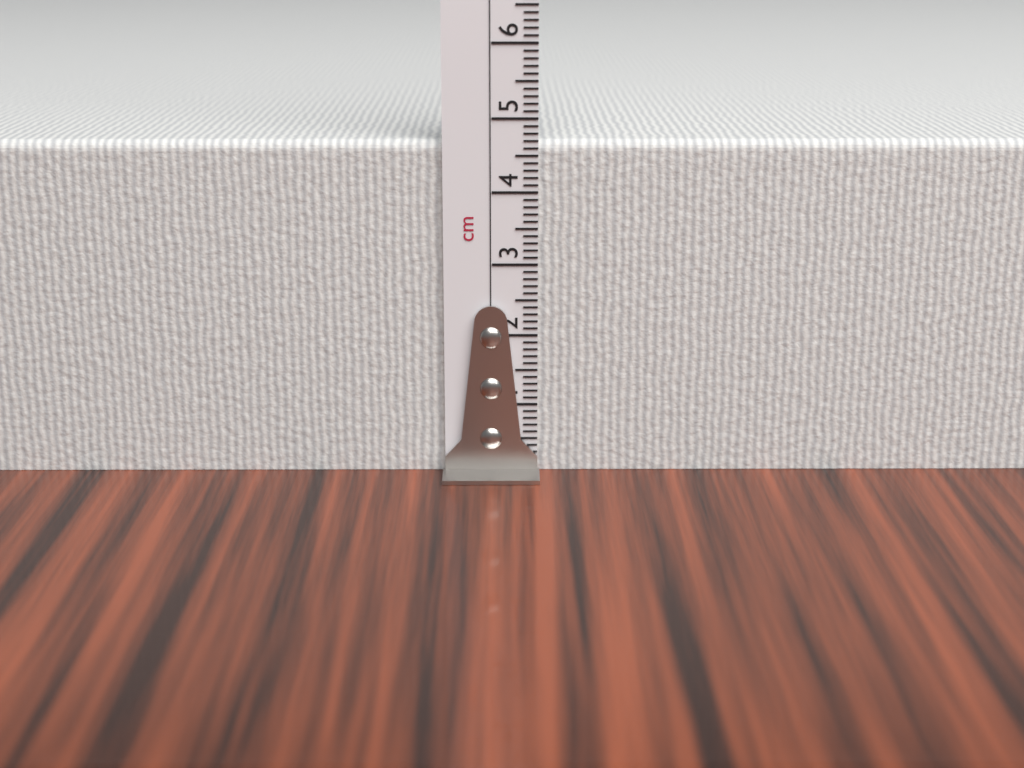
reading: 4.7 cm
